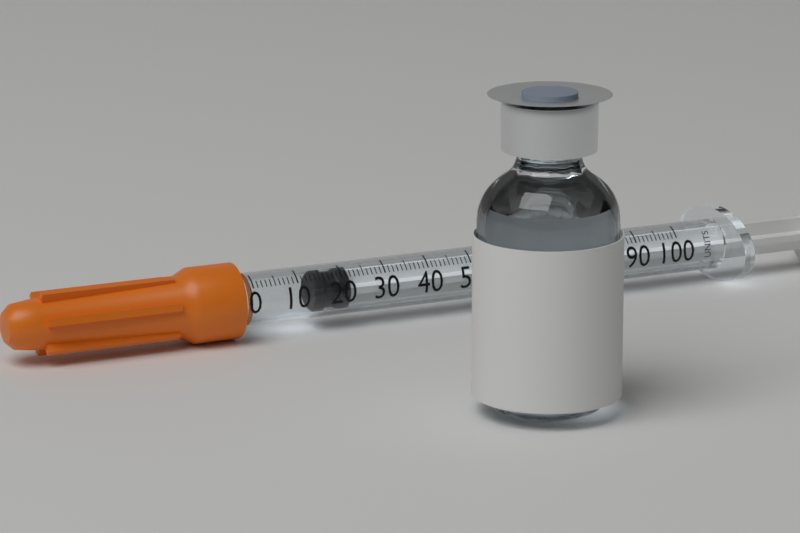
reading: 14 units
